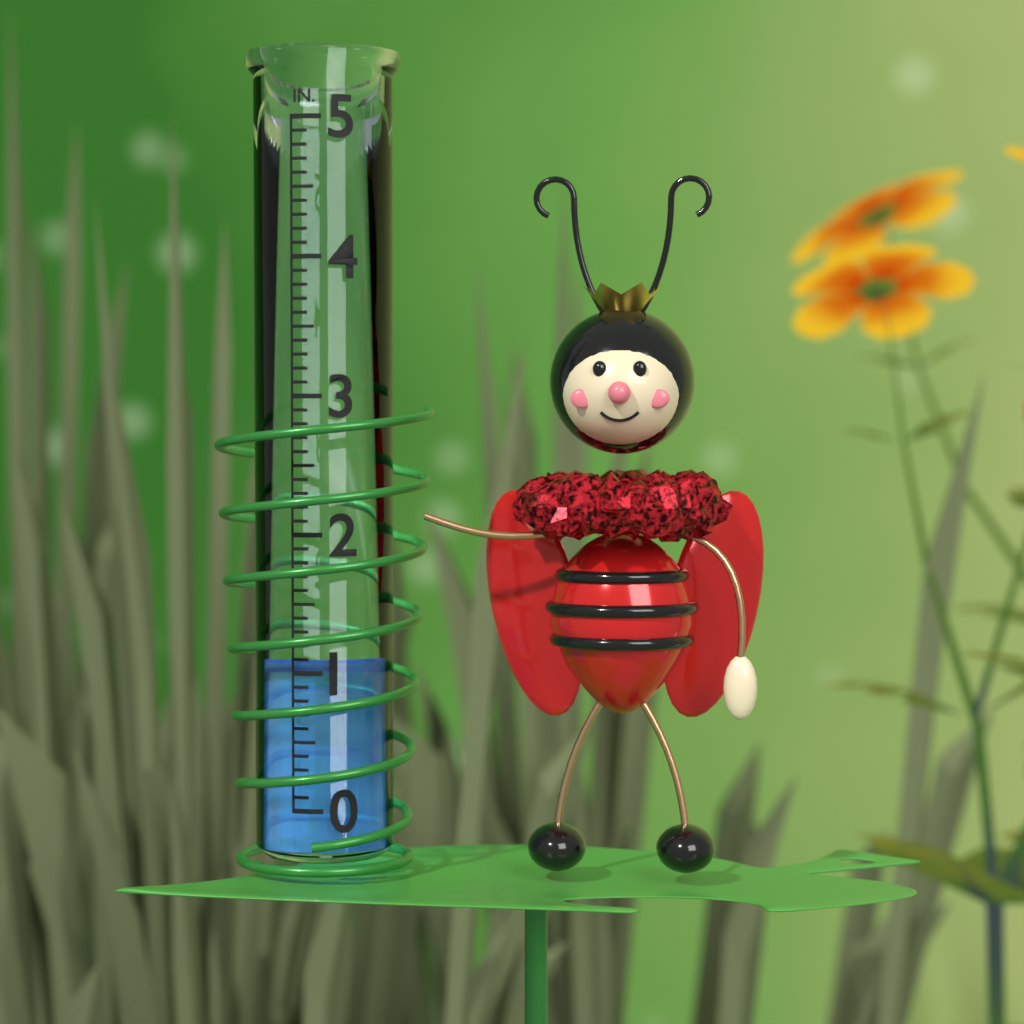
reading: 1.1 in
